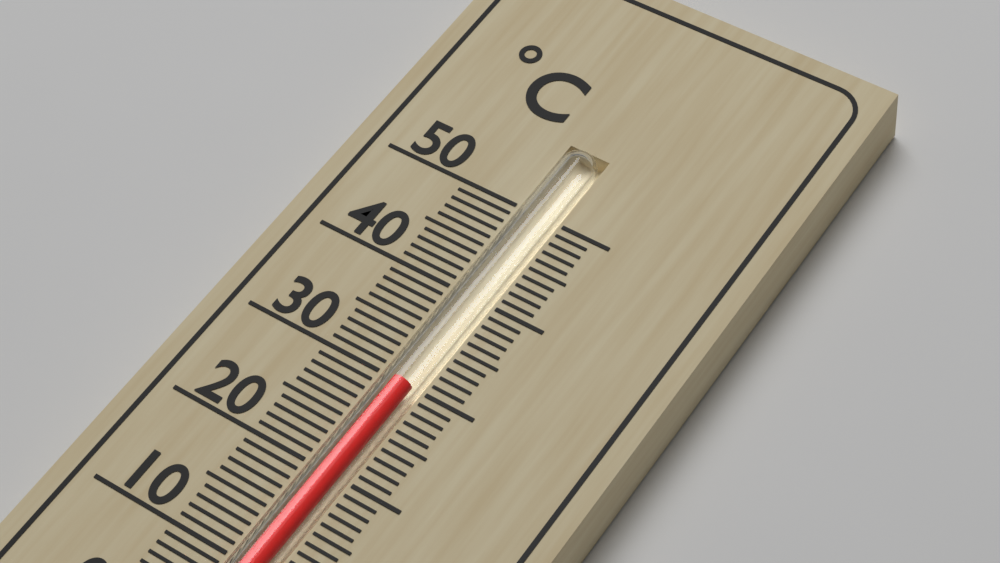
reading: 30 °C
